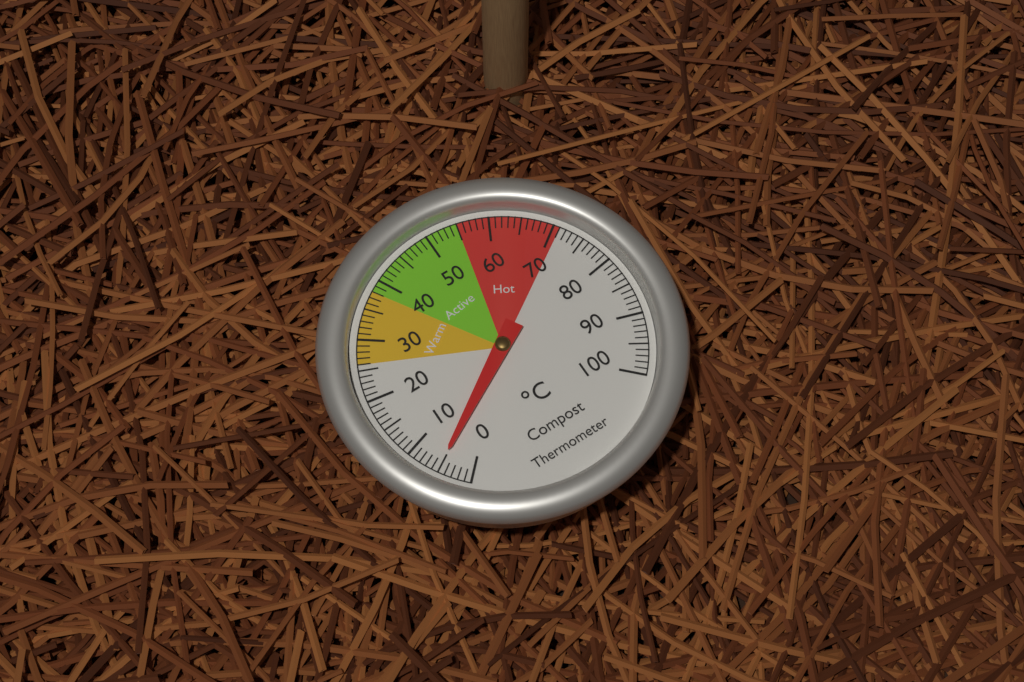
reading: 5 °C
